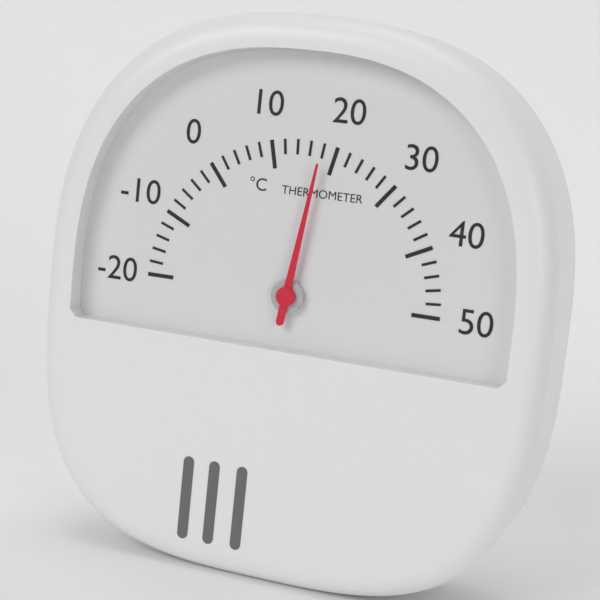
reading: 18 °C
